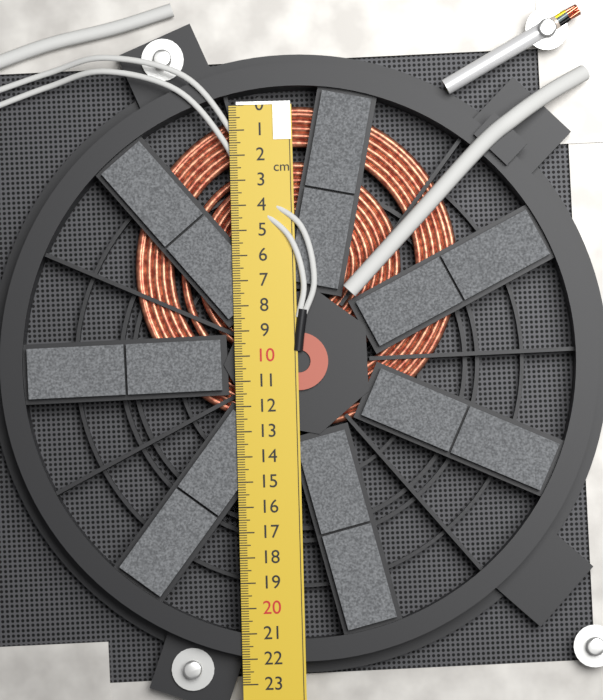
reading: 12.9 cm
